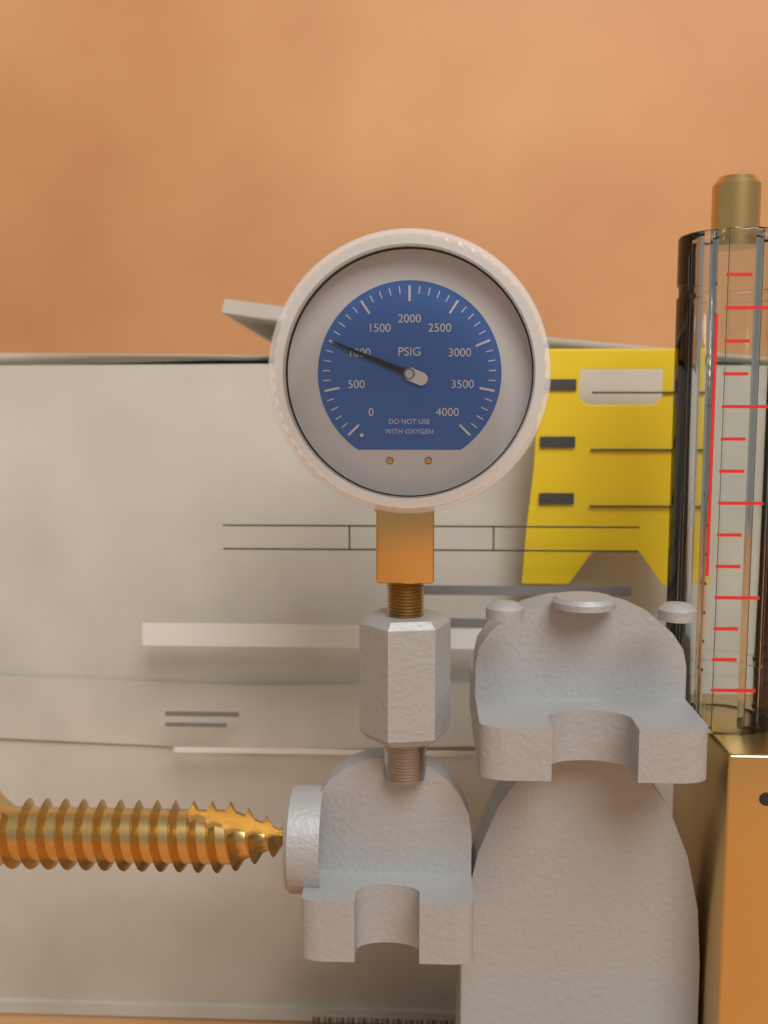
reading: 1000 psi
